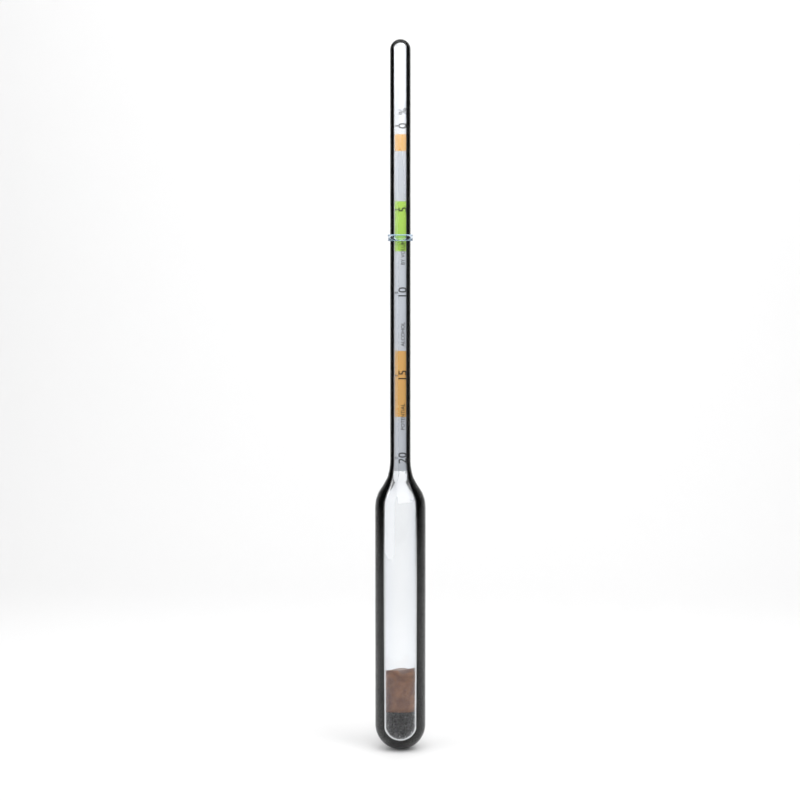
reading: 6.5 %
